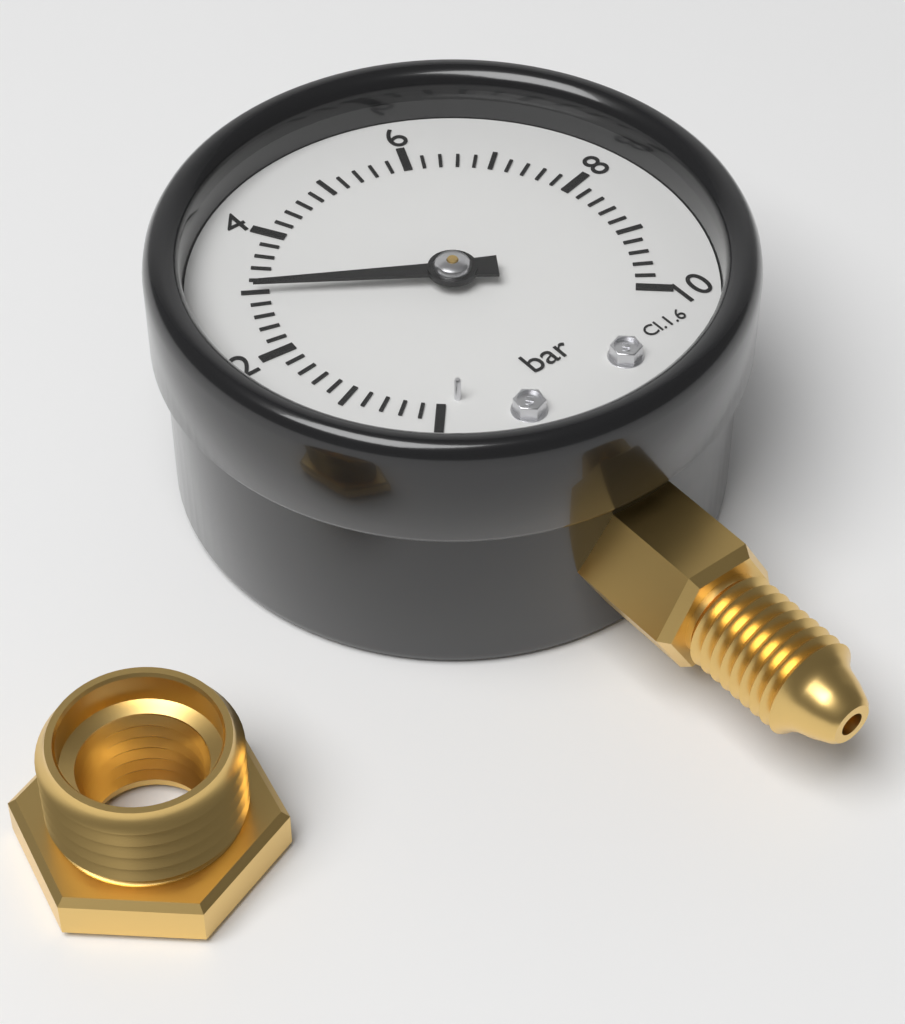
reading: 3.0 bar
